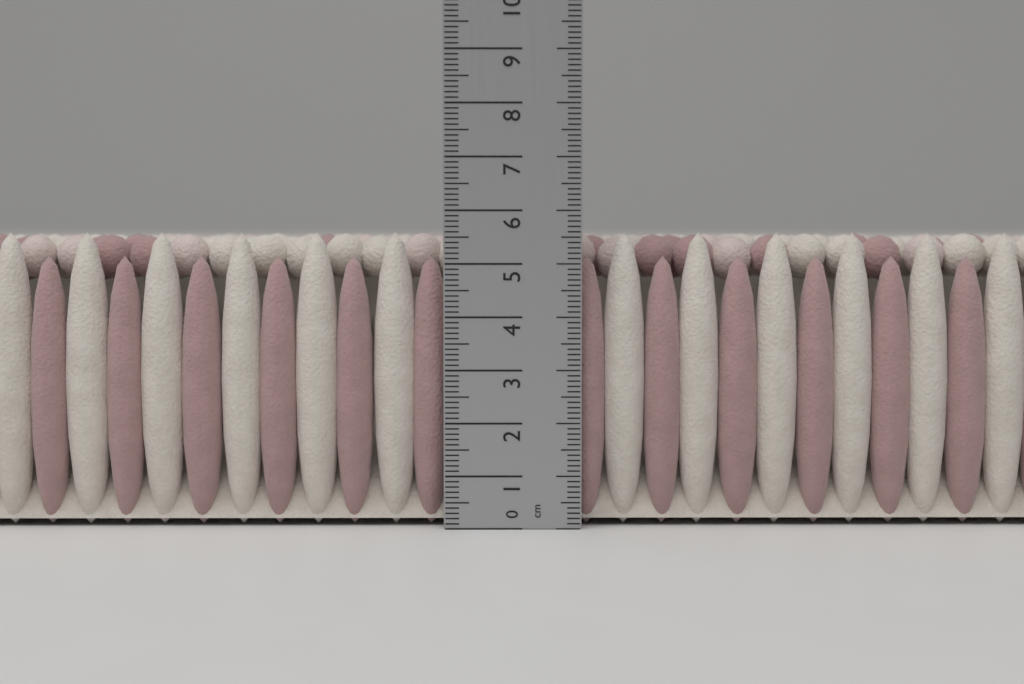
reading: 5.6 cm
